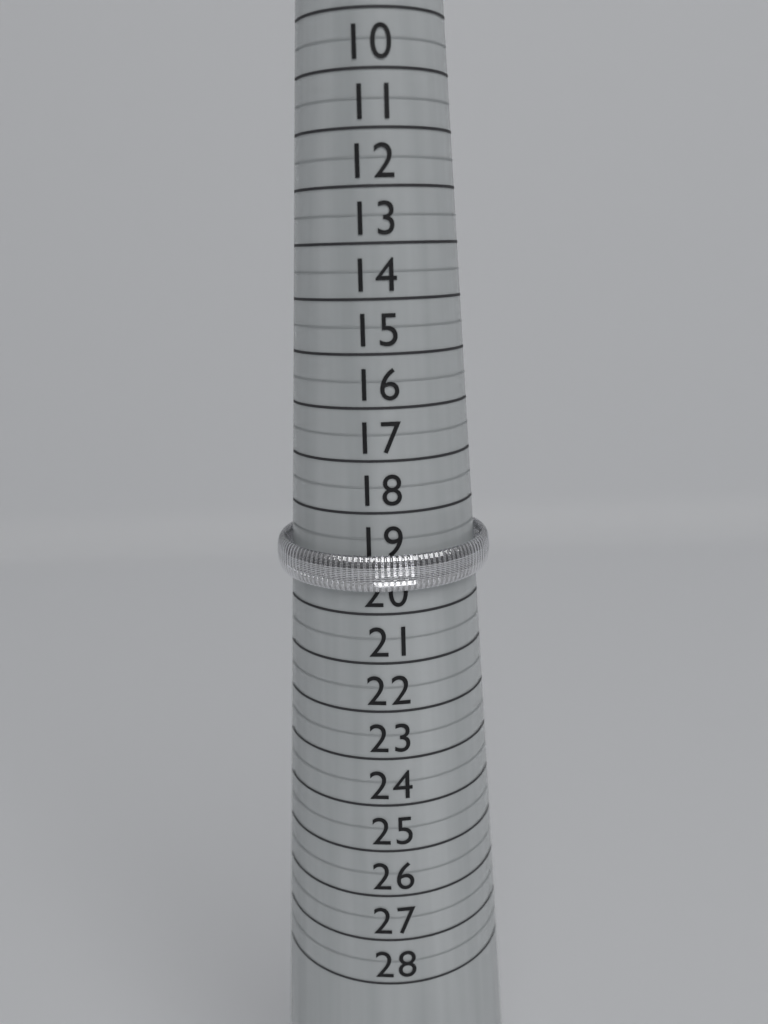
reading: 19.5 (no unit)
